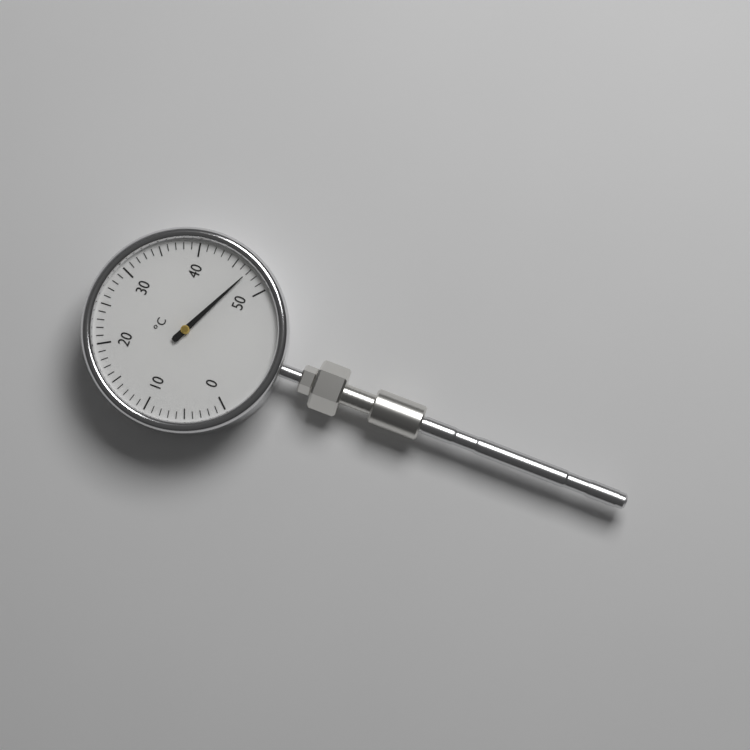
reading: 47 °C
